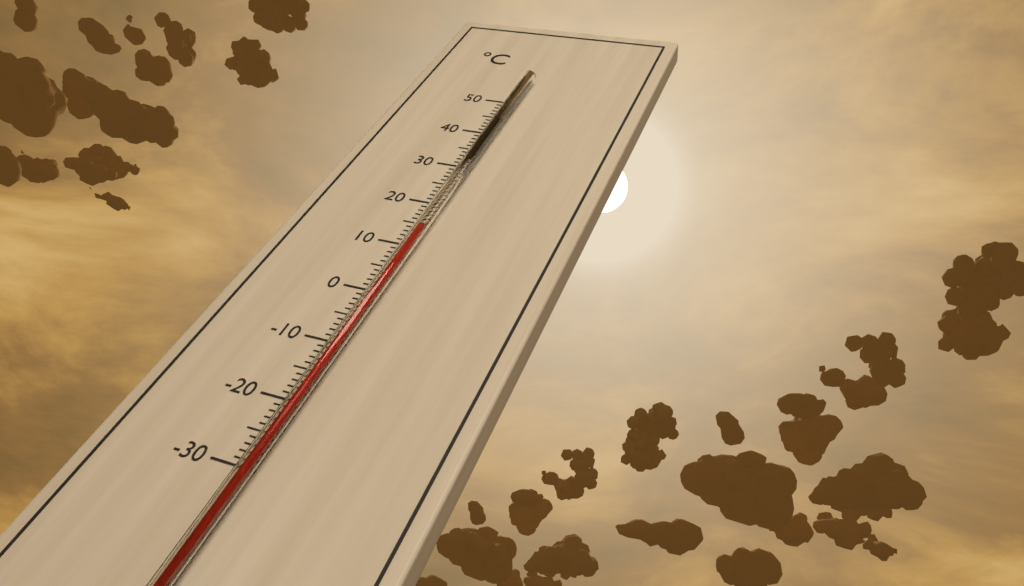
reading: 13 °C
